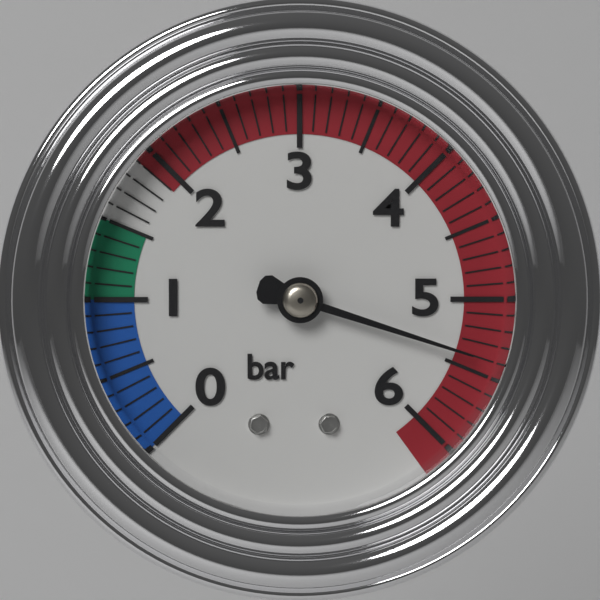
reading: 5.4 bar
